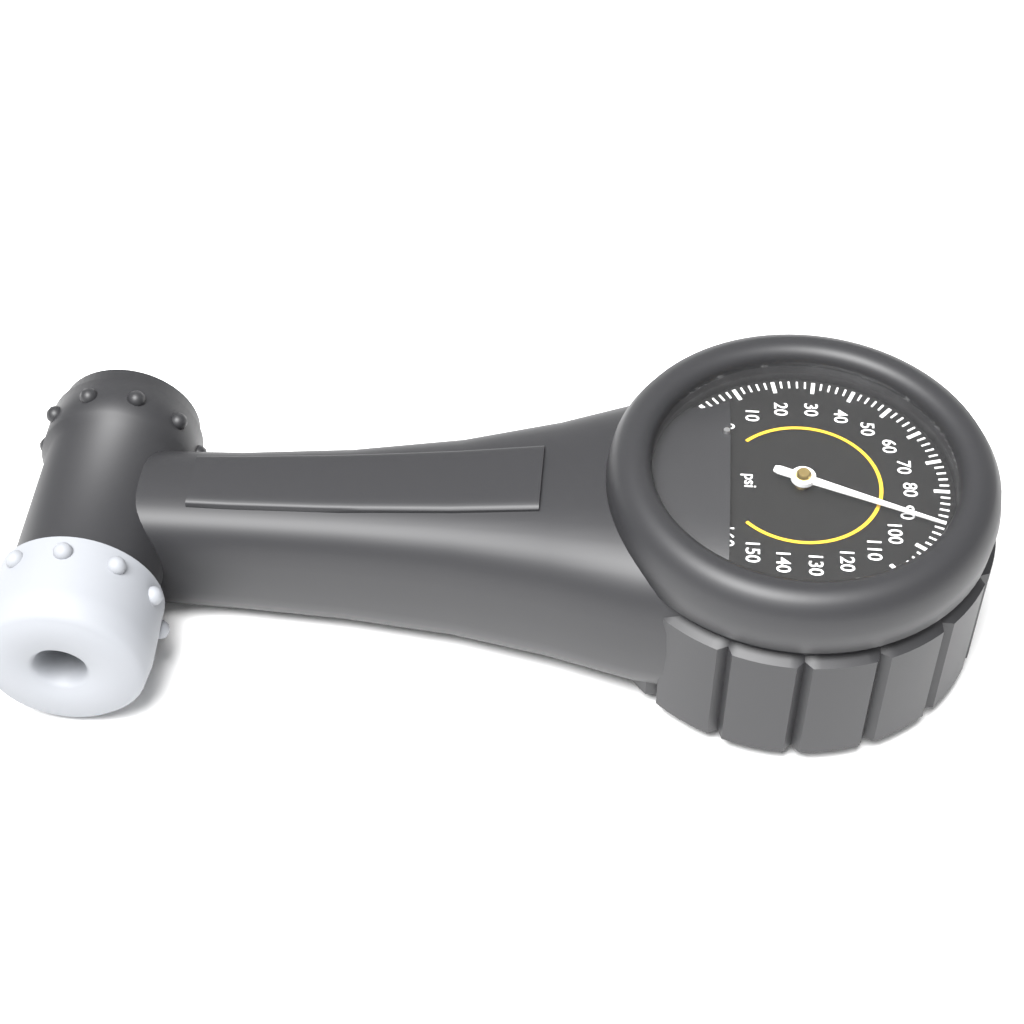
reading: 92 psi
